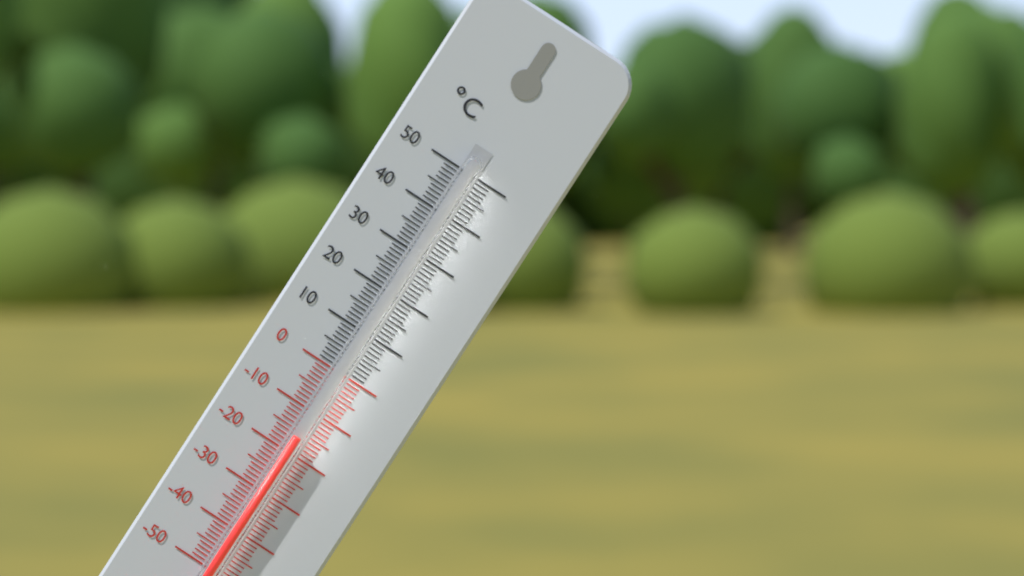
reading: -16 °C
